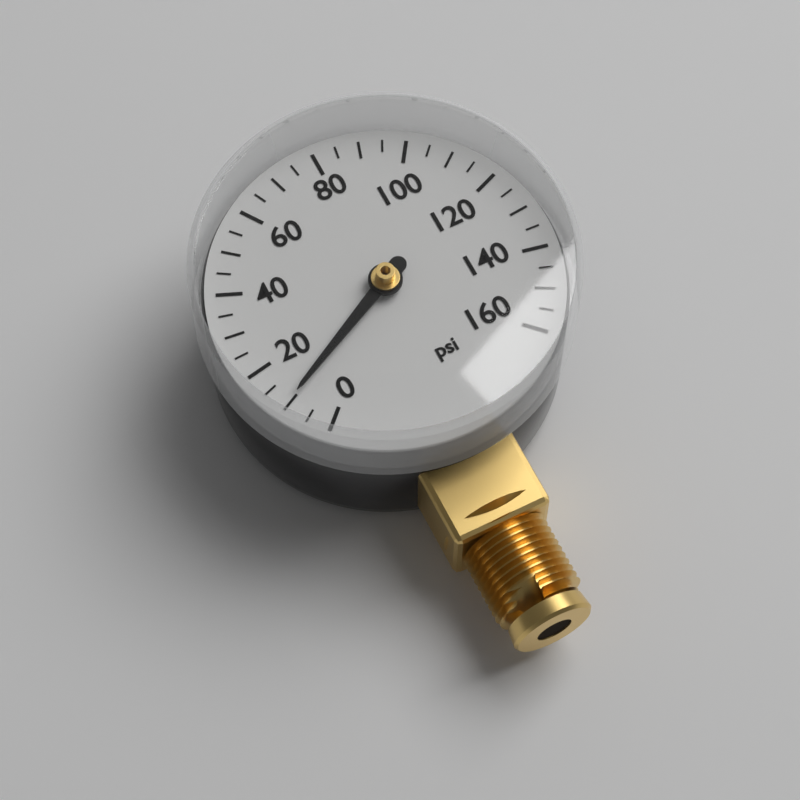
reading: 10 psi
